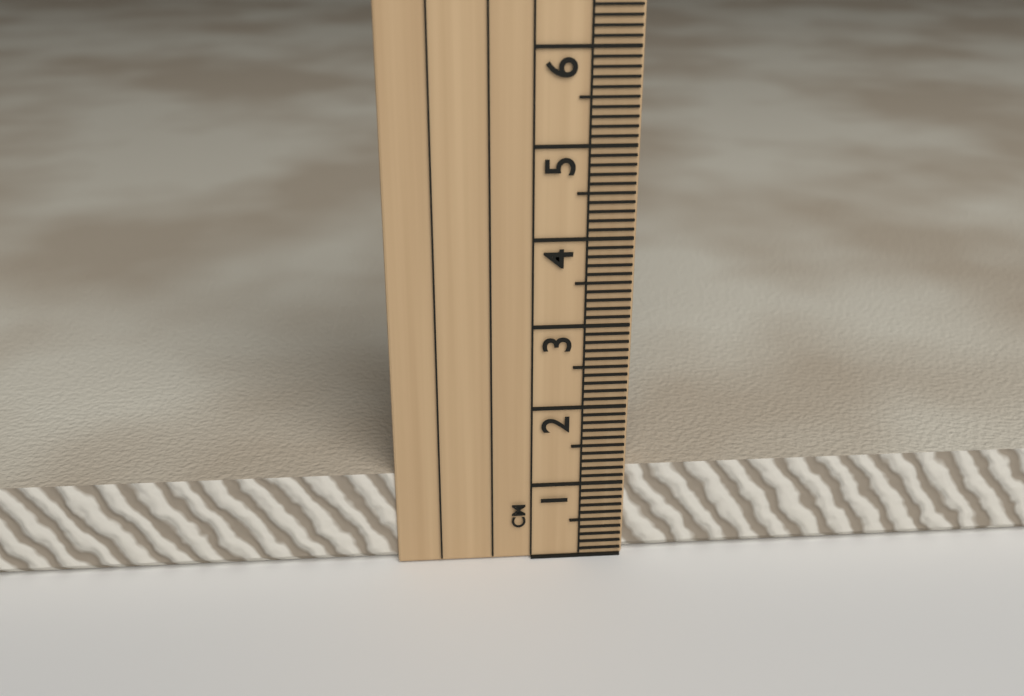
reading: 1.2 cm
